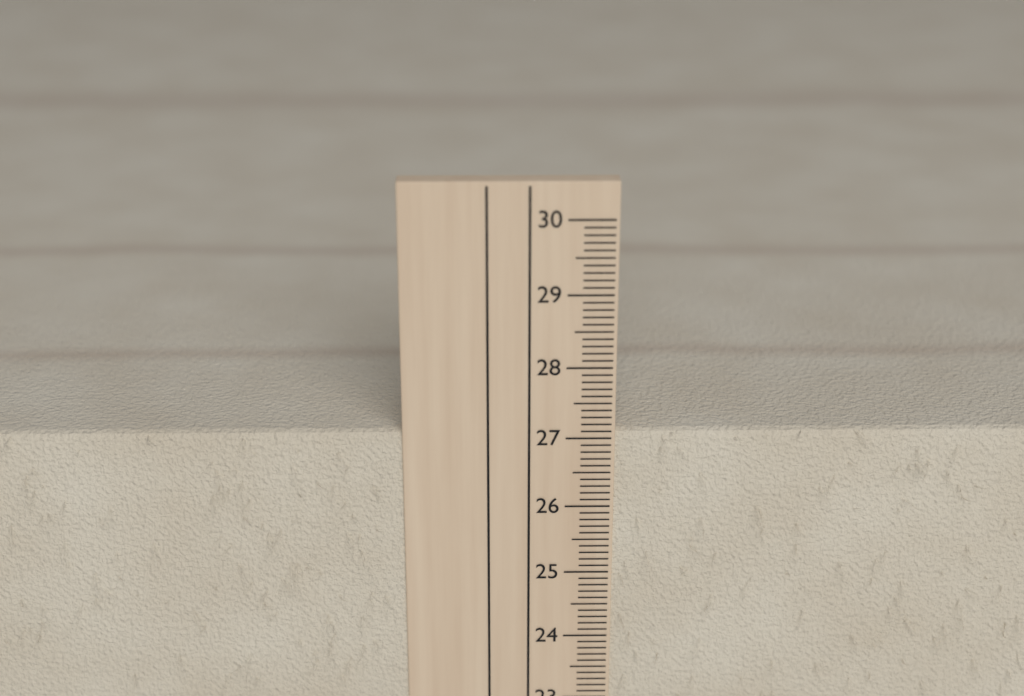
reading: 27.1 cm
